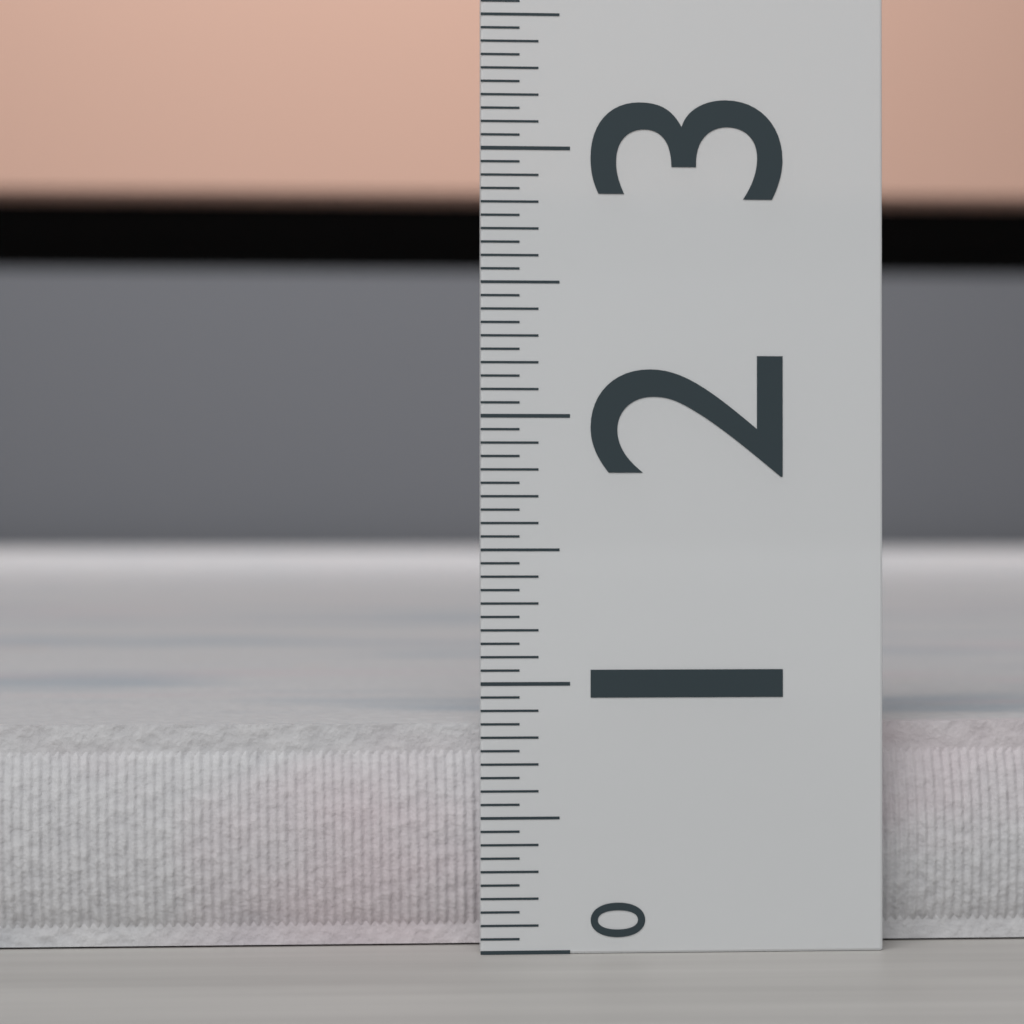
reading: 0.85 (no unit)
